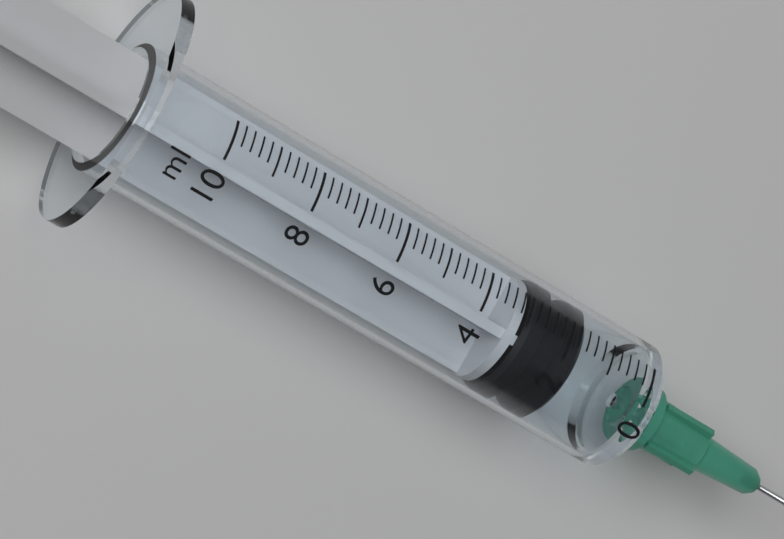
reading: 1.6 ml
